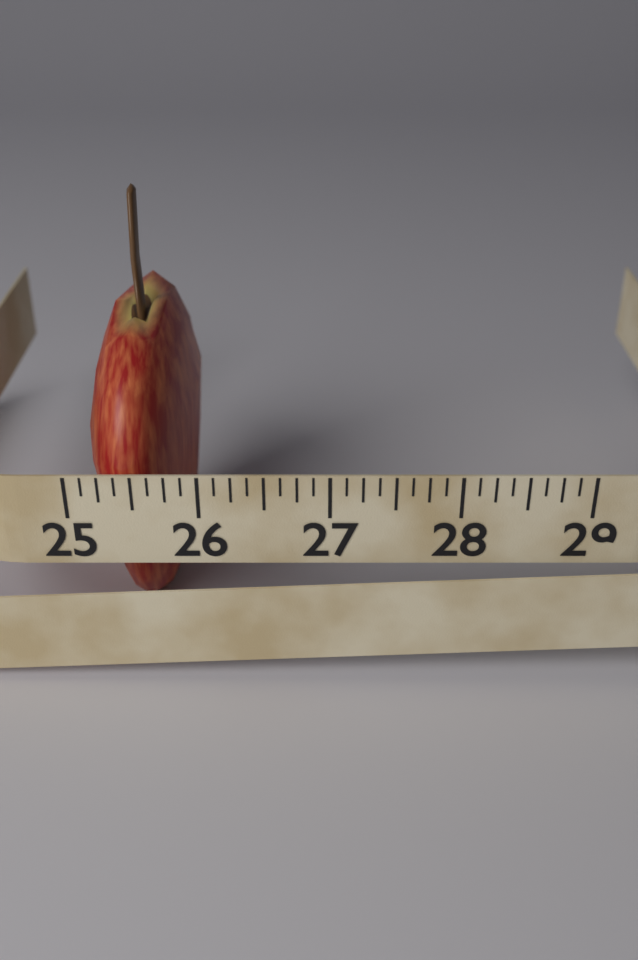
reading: 25.875 (no unit)
